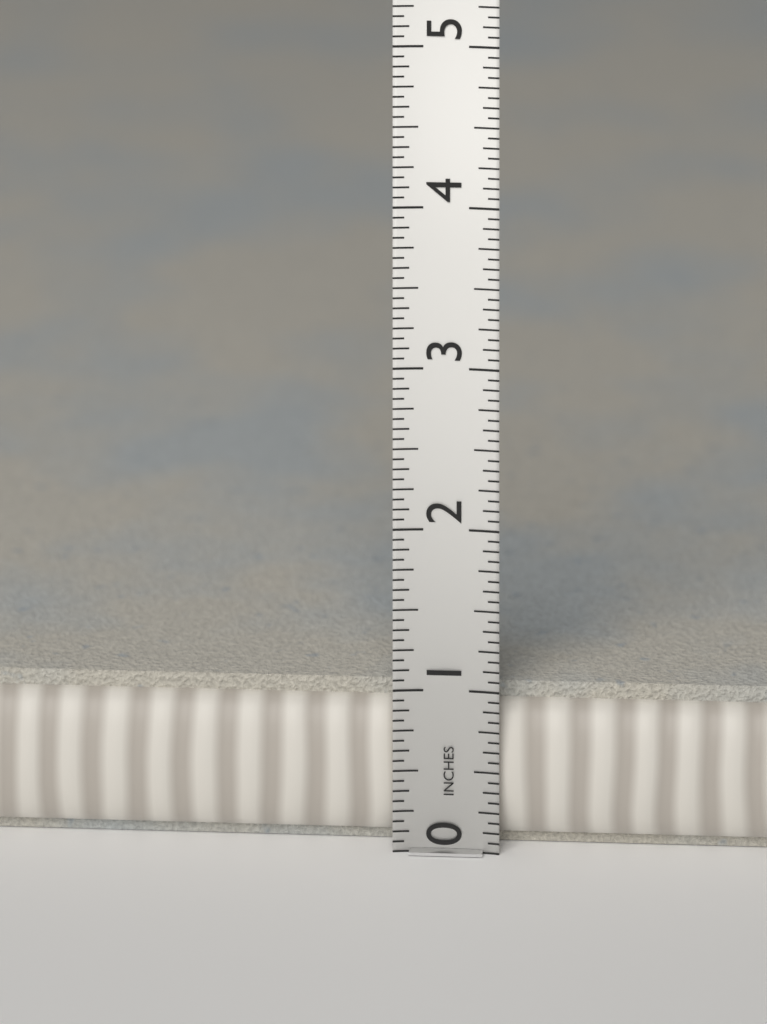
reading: 1.0000 in
